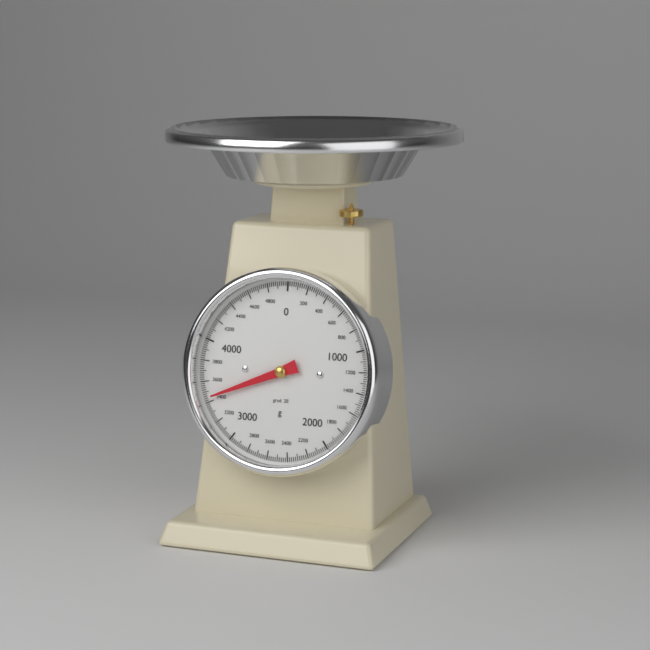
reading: 3440 g
